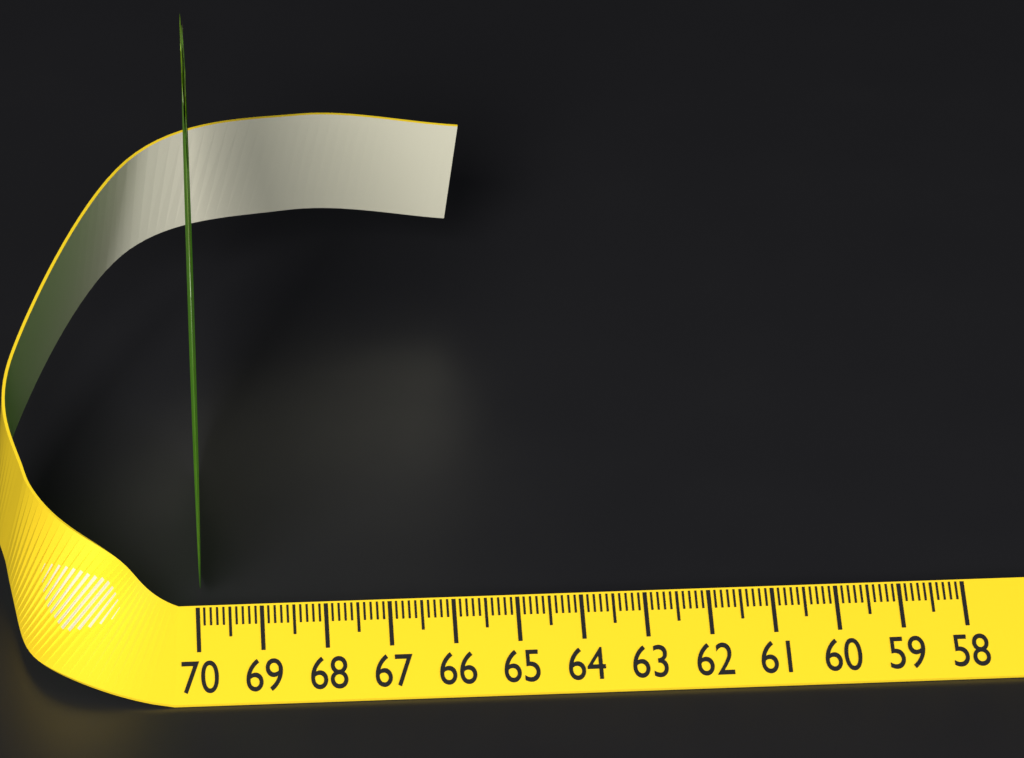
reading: 69.9 (no unit)
